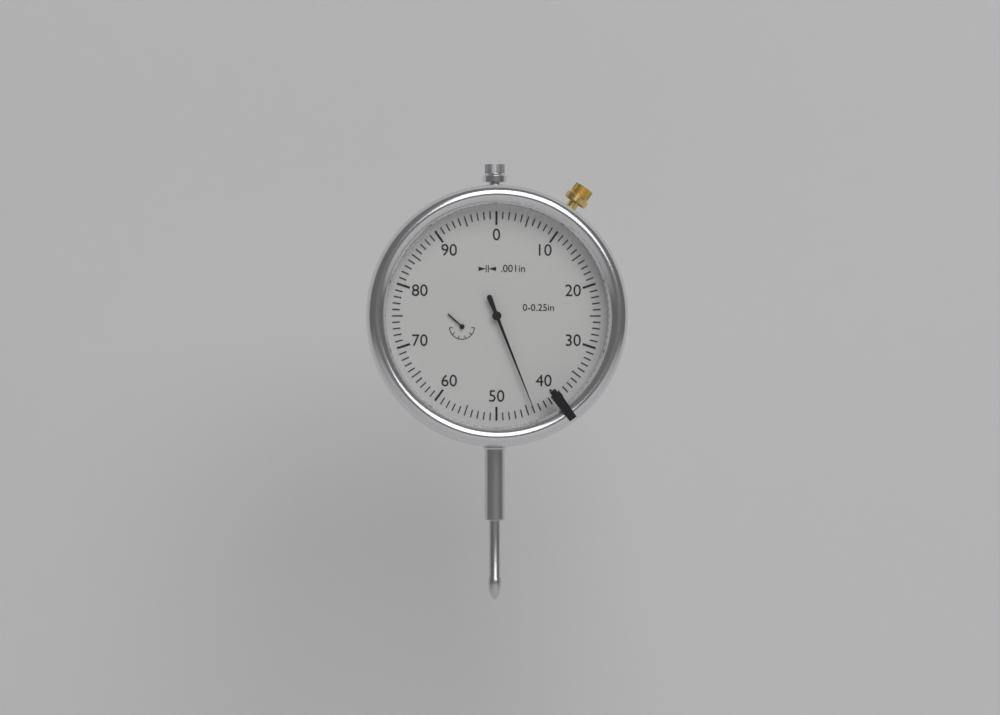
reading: 0.044 in
